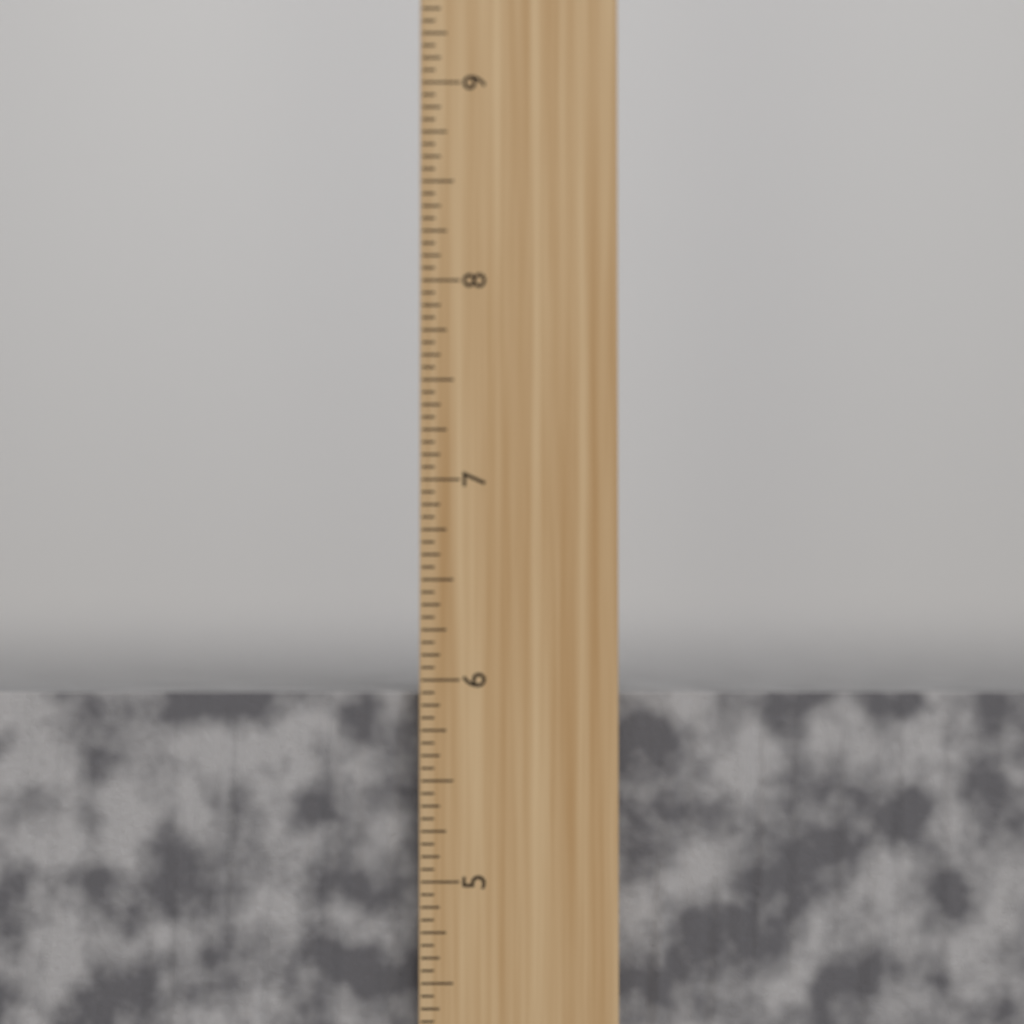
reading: 5.9375 inch
